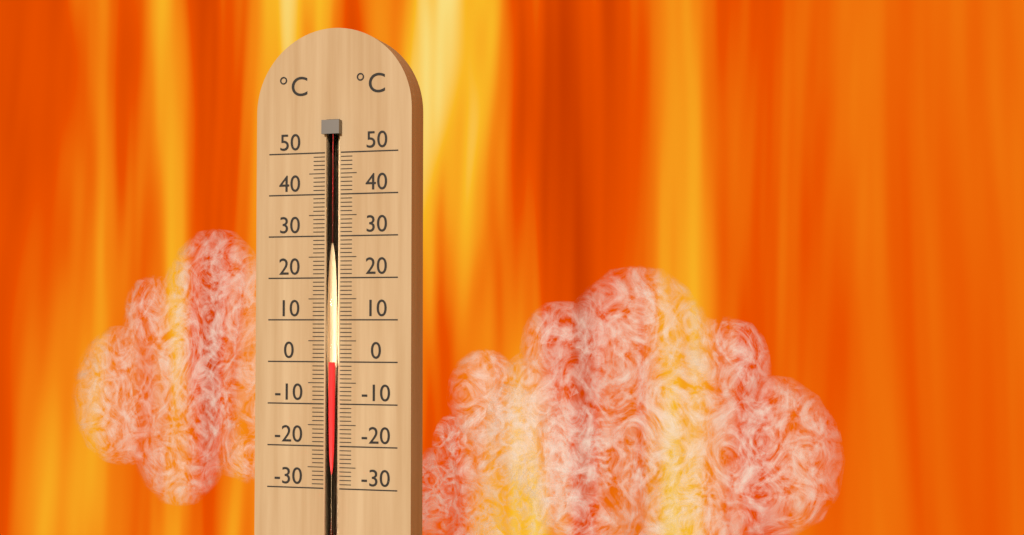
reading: 0 °C
